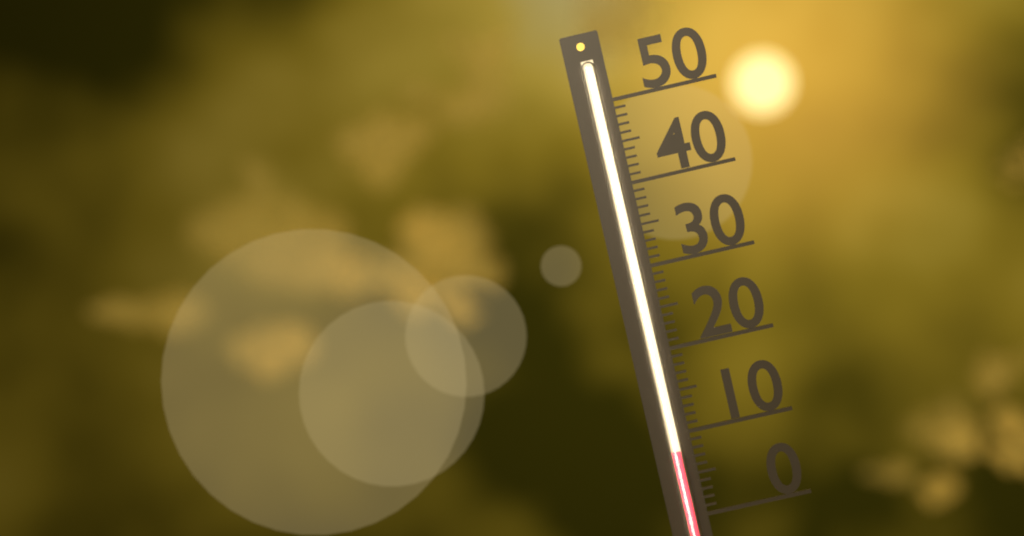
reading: 8 (no unit)
